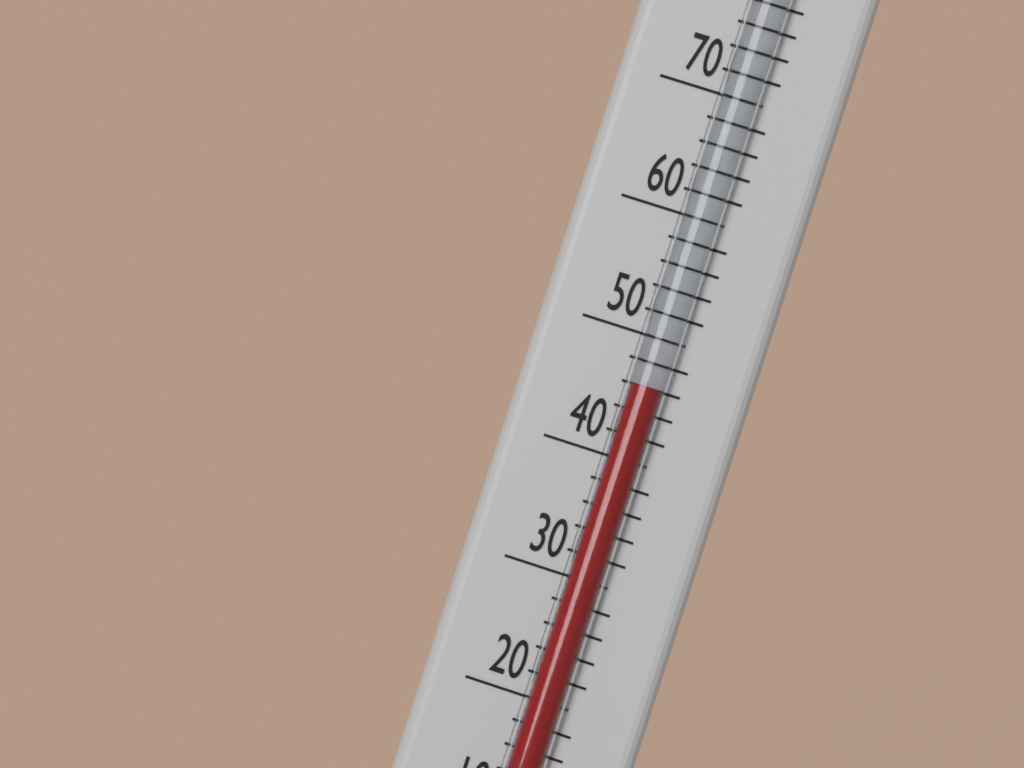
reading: 46 °F
